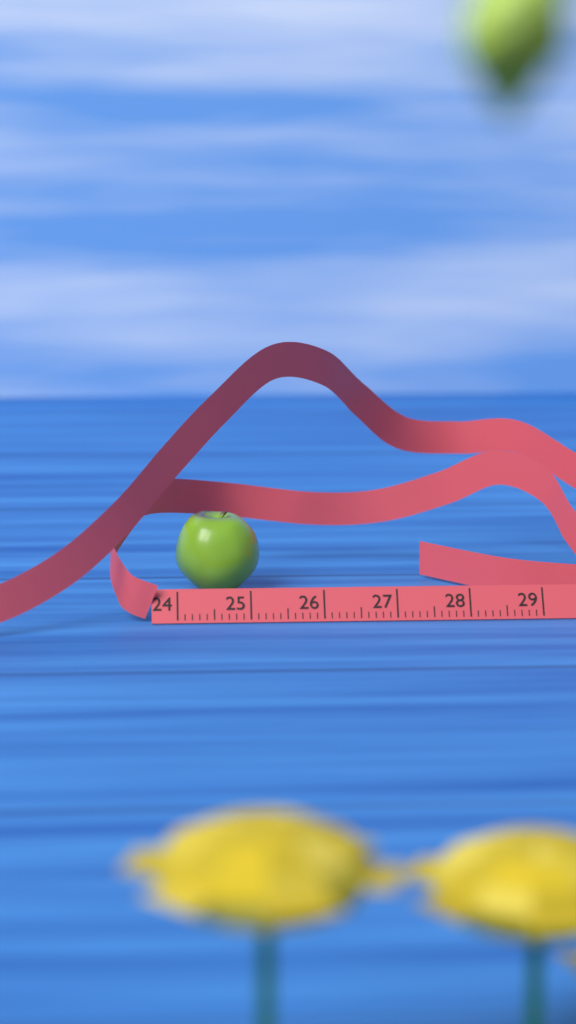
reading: 25.2 cm
